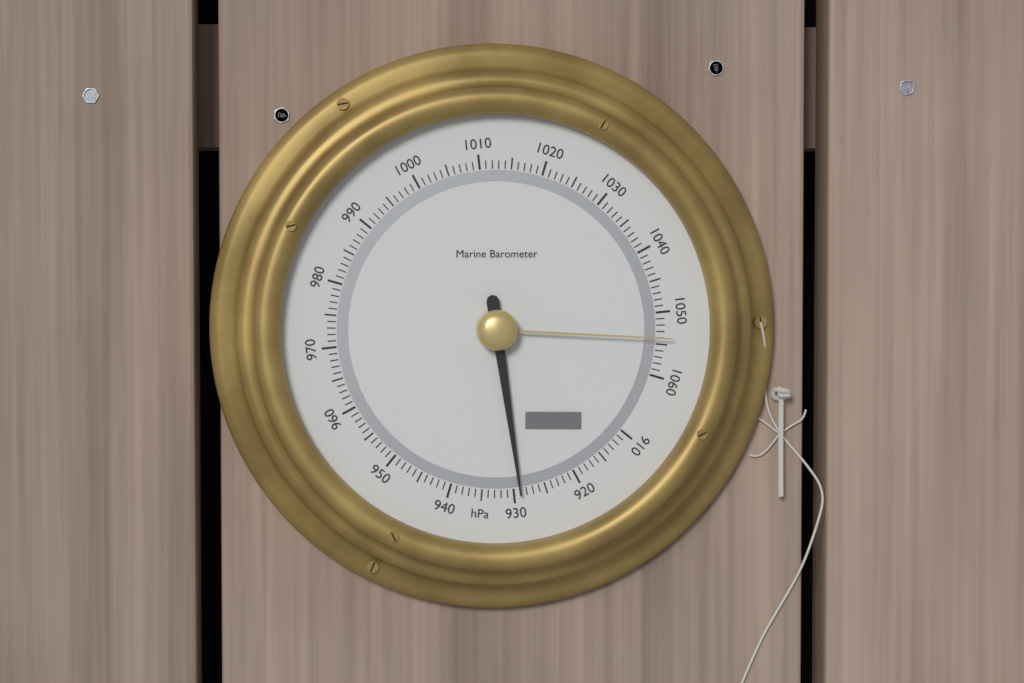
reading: 929 hPa
